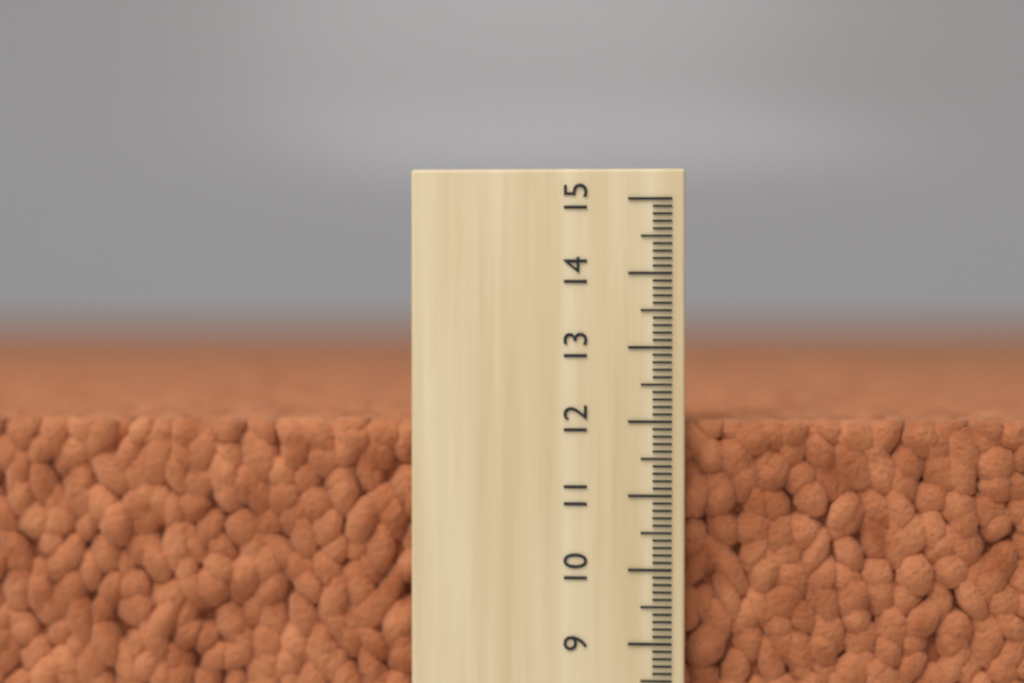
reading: 12.0 (no unit)
